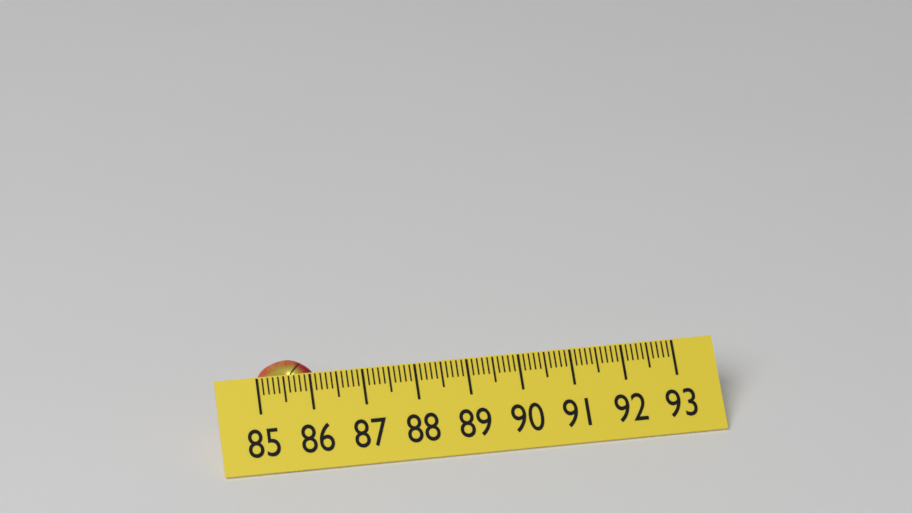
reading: 86.2 (no unit)
